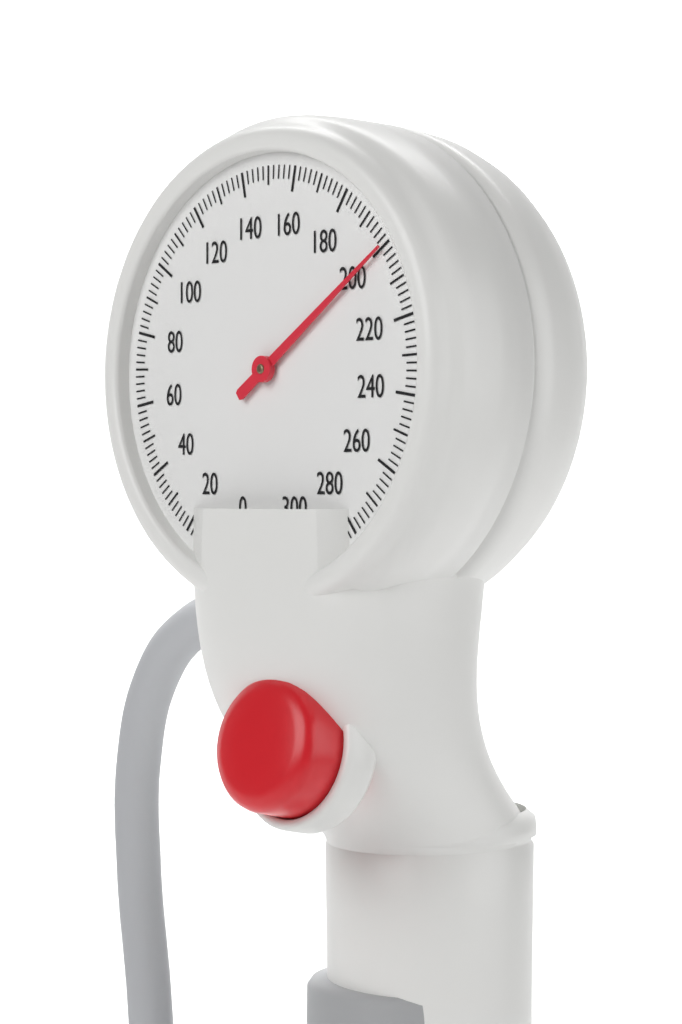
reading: 200 mmHg
